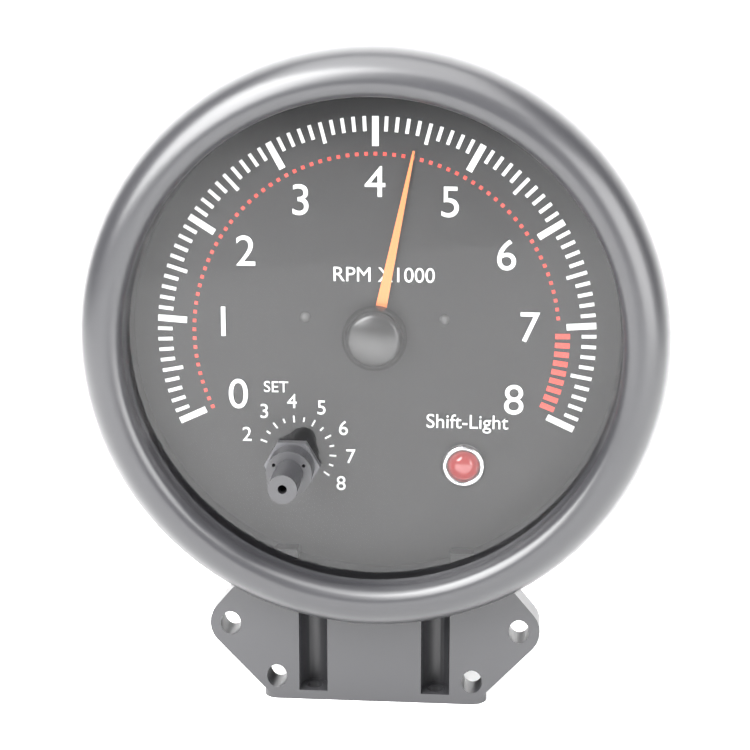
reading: 4.4 RPM x1000
